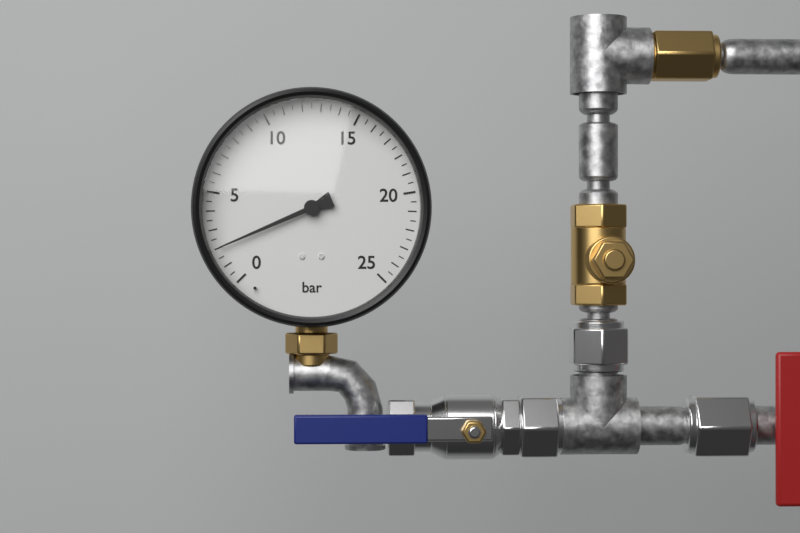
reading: 2.0 bar
